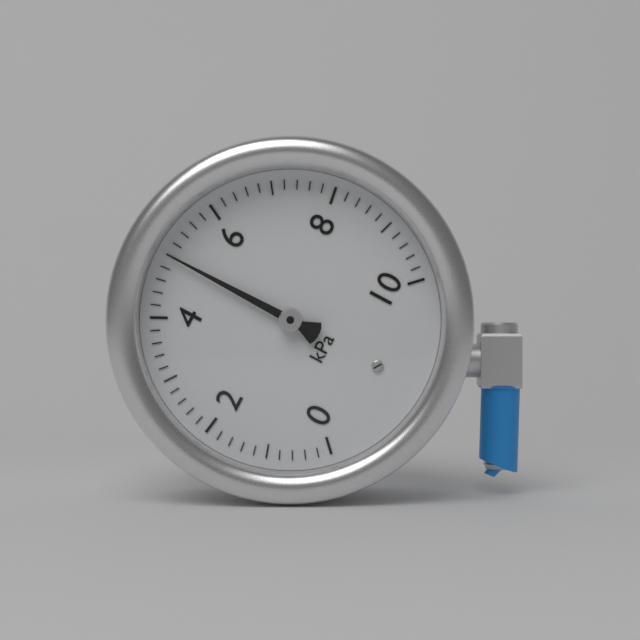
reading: 5.0 kPa
